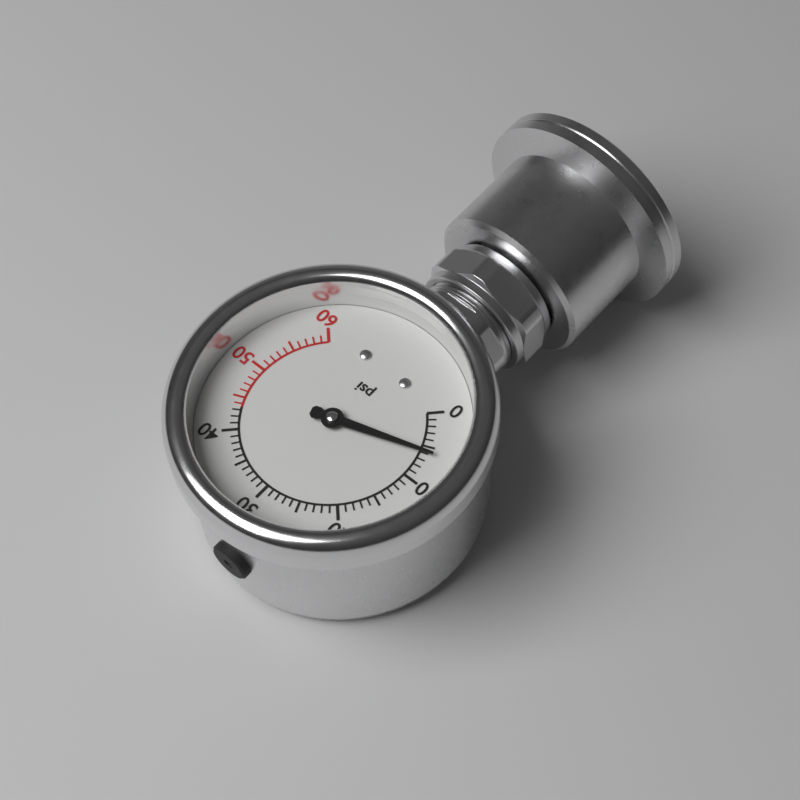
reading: 6 psi
